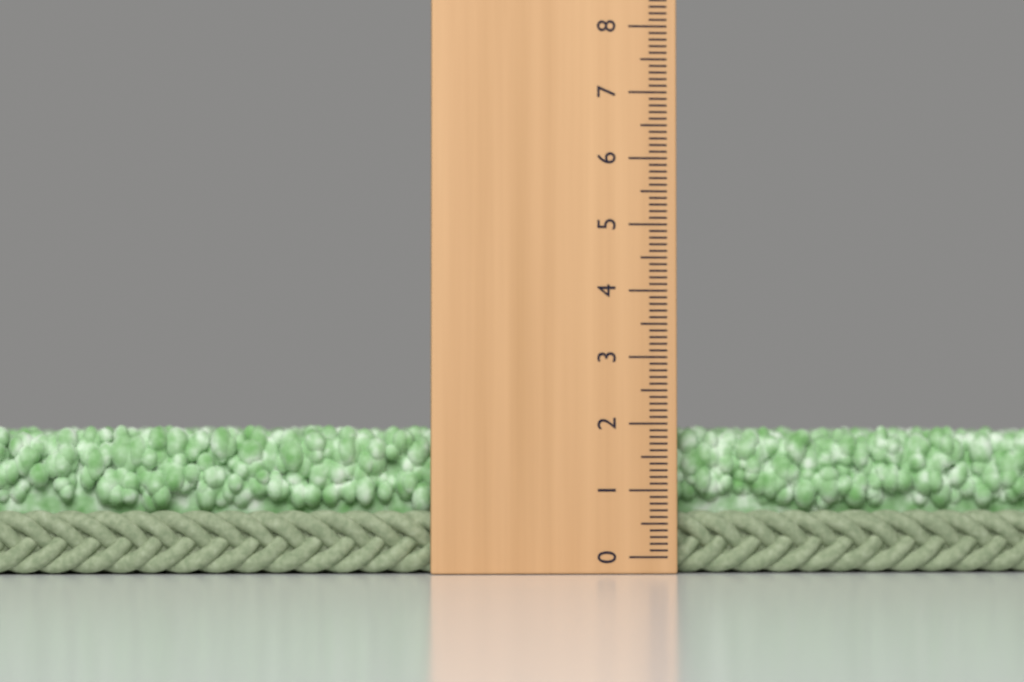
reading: 2.0 (no unit)
